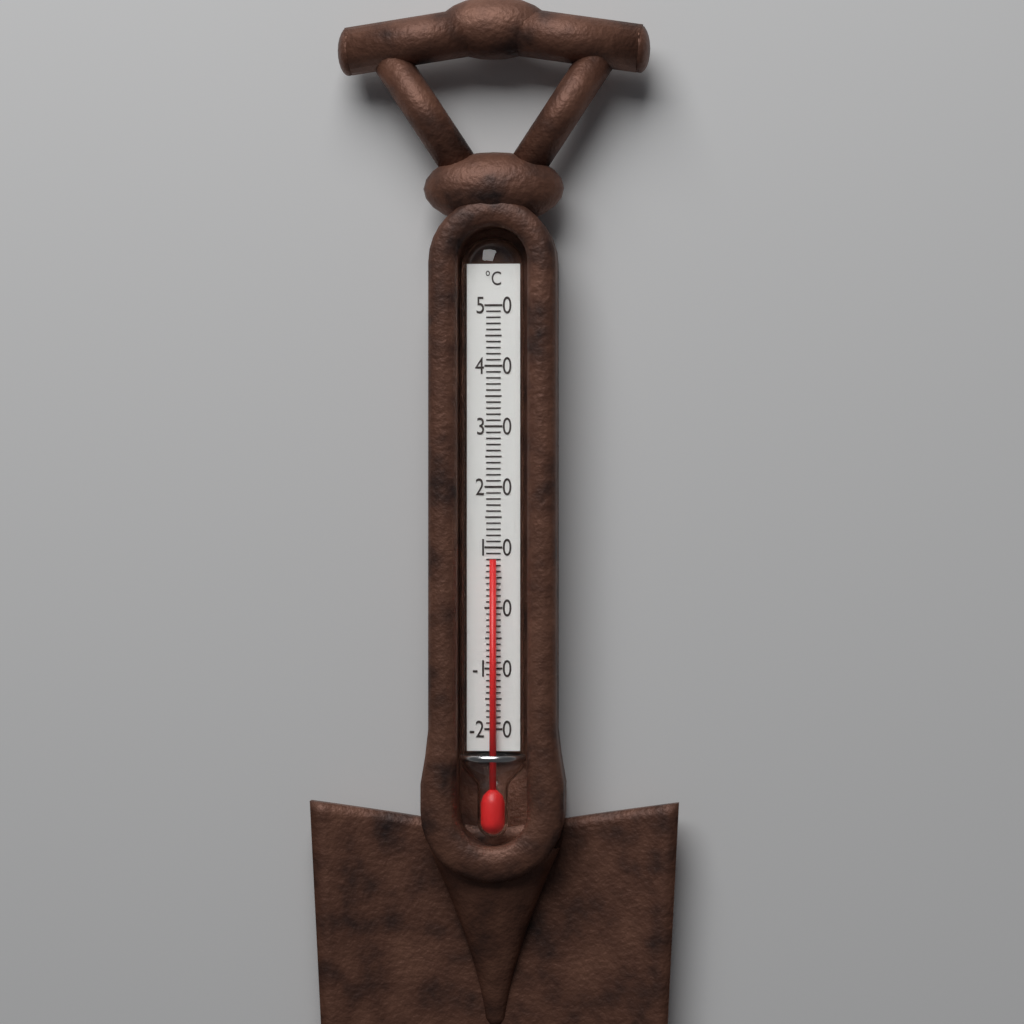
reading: 8 °C
